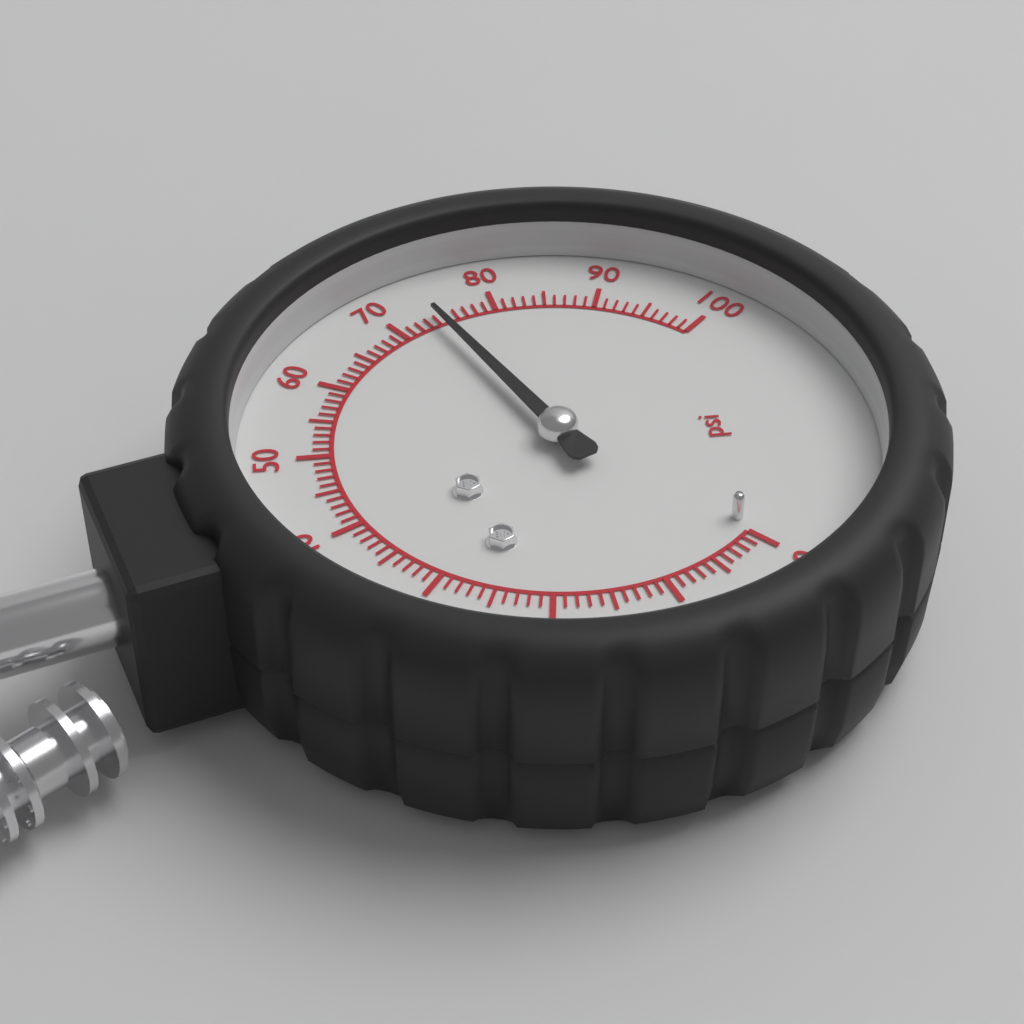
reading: 74 psi
